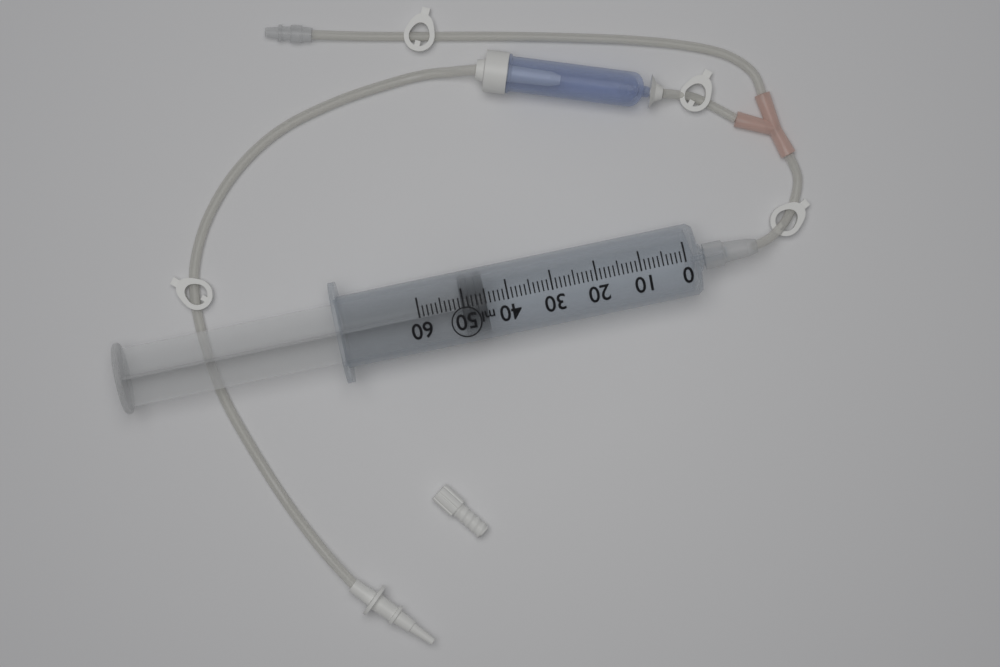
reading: 45 ml
